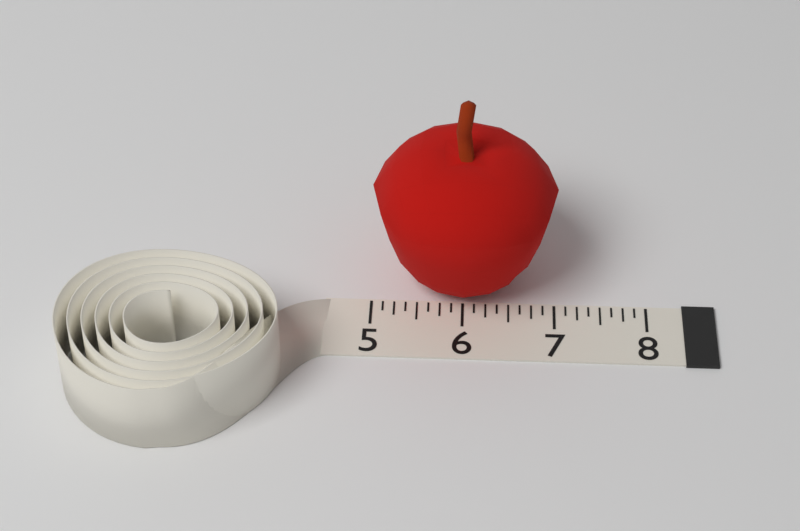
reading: 7.000 (no unit)
